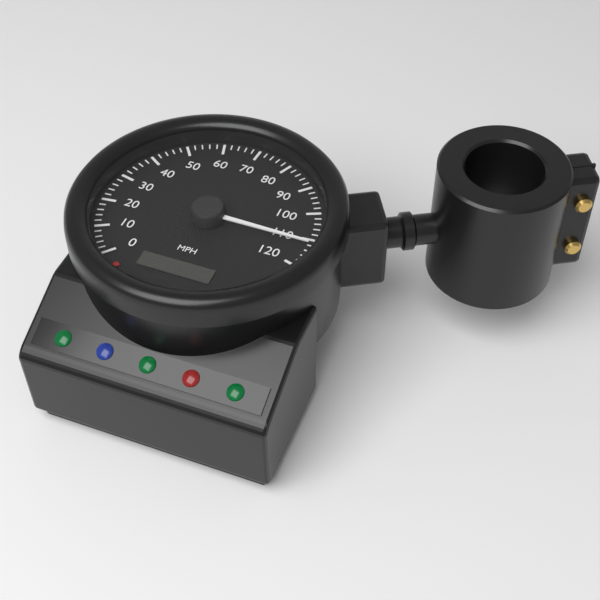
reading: 112 mph
